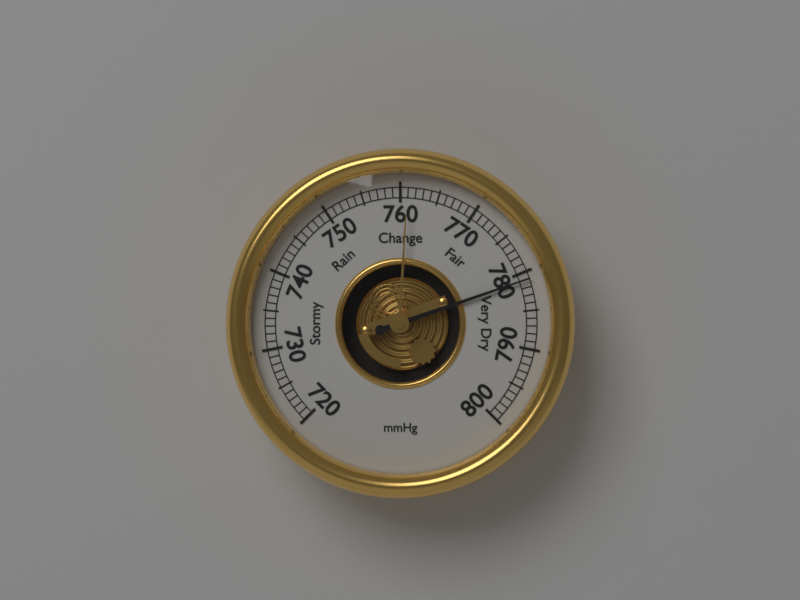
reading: 781 mmHg
